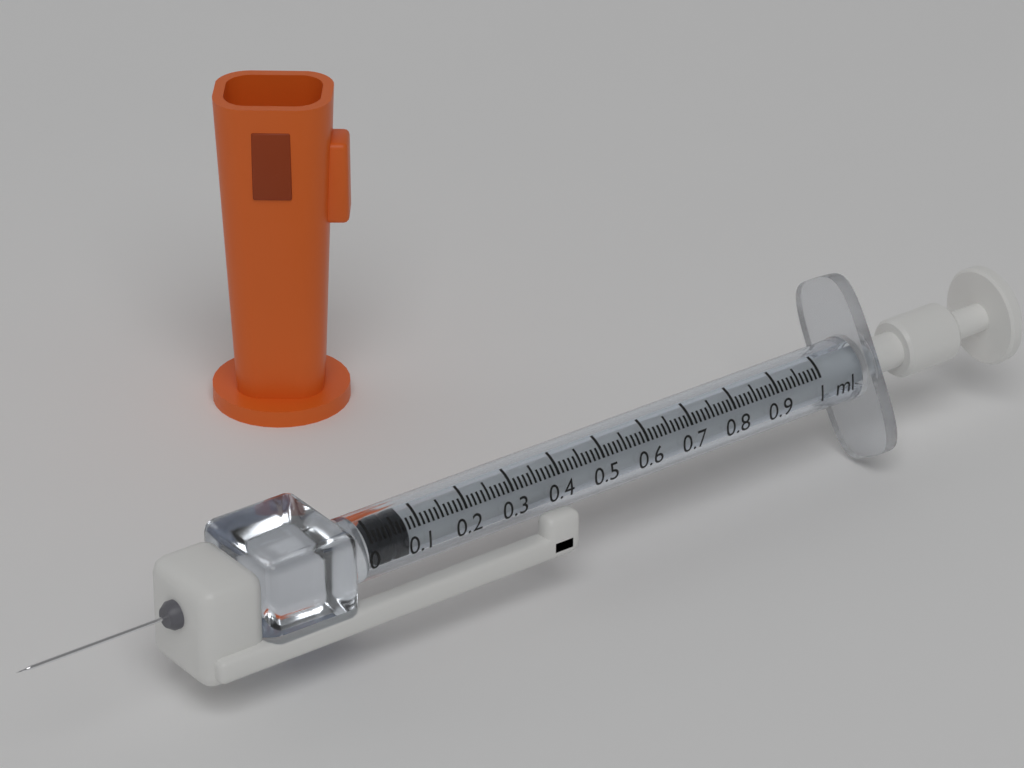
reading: 0.02 ml
